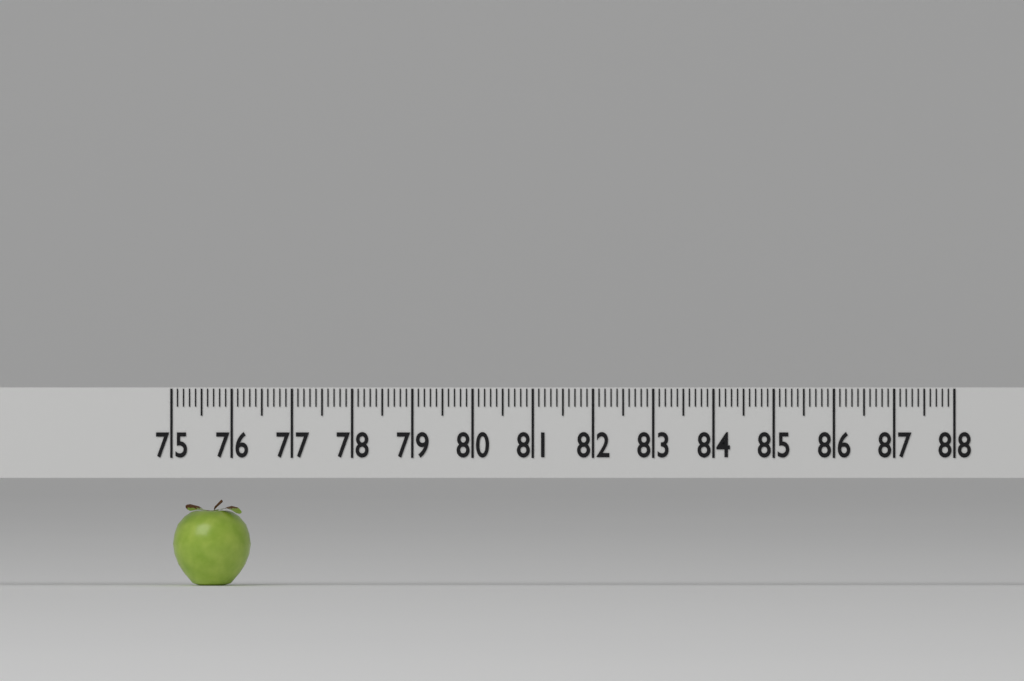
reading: 76.3 (no unit)
